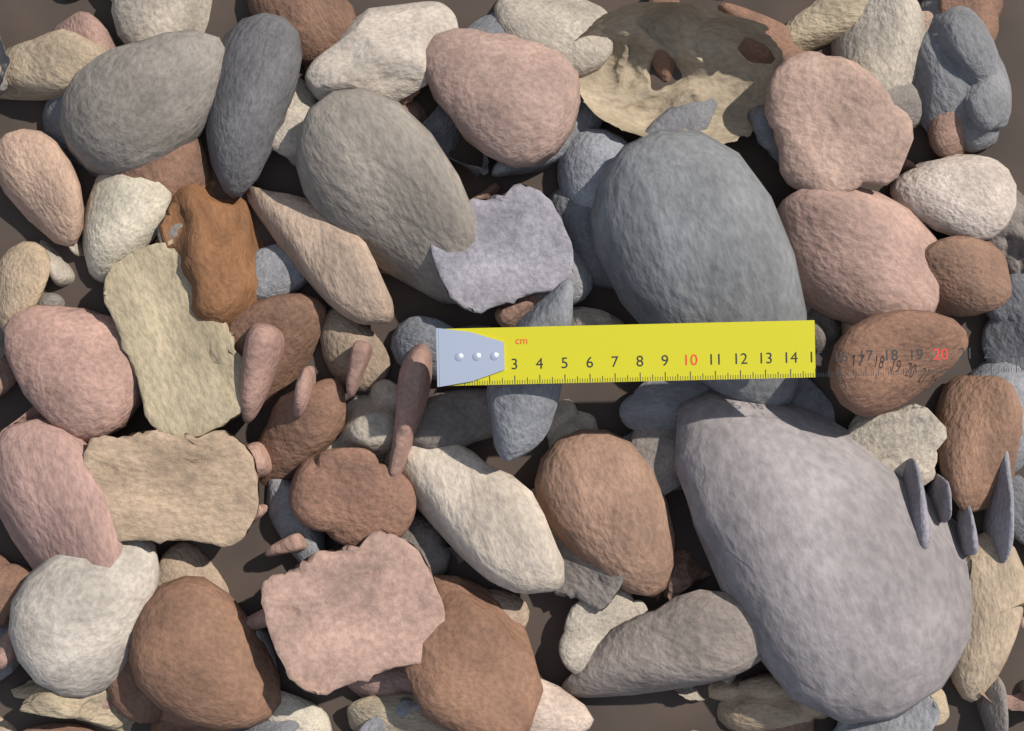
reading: 15.0 cm
